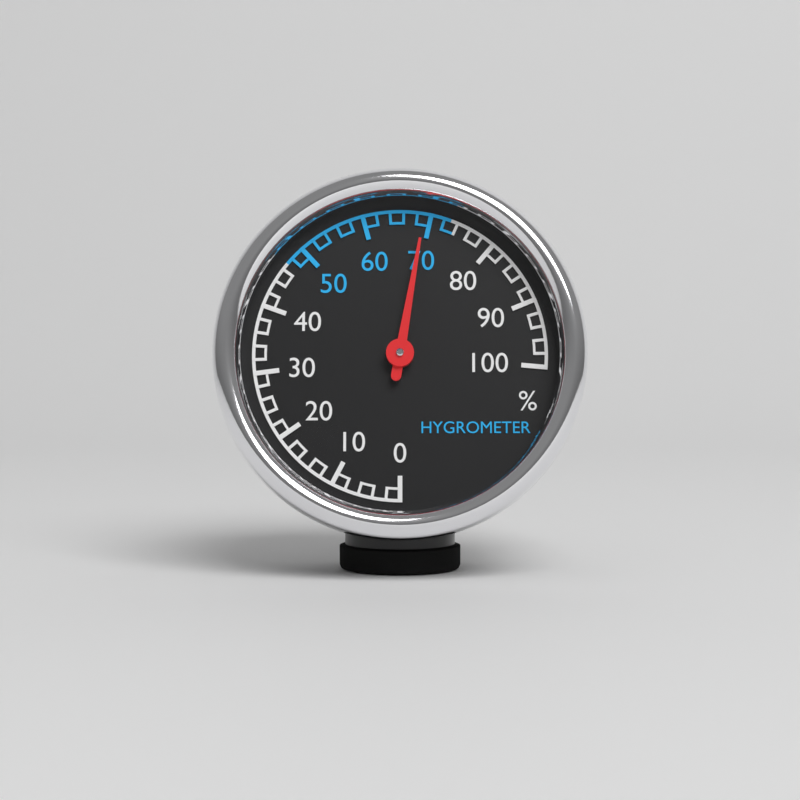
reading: 69 %
